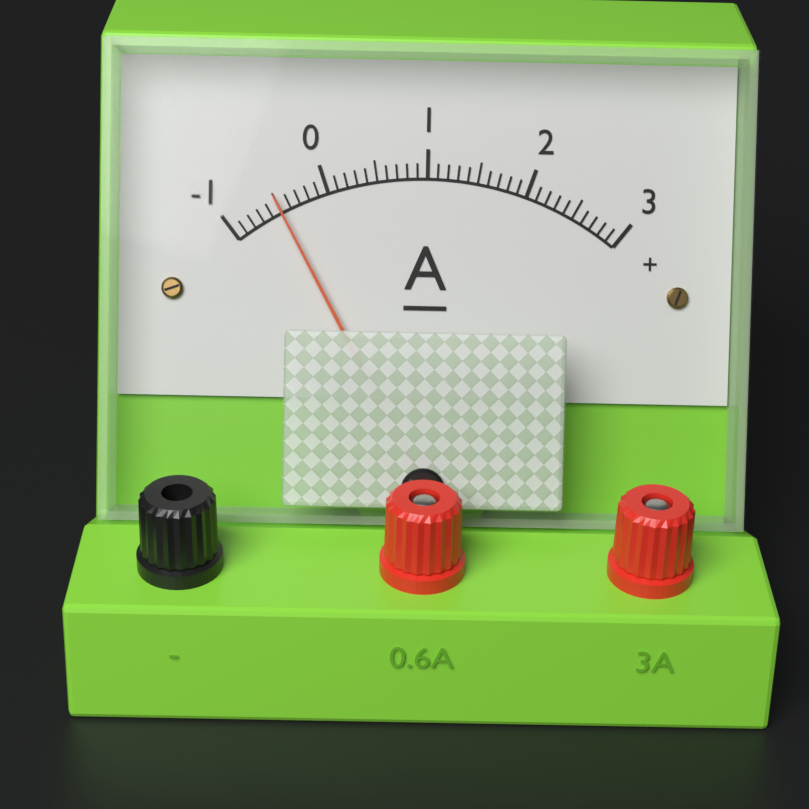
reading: -0.5 A
